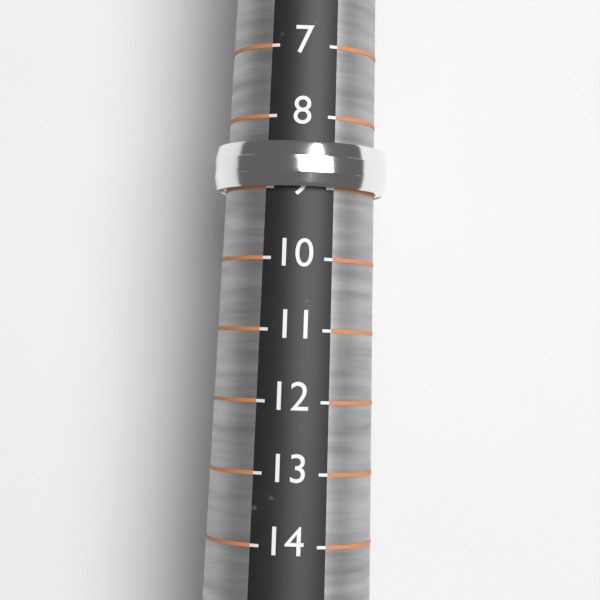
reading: 9 (no unit)
